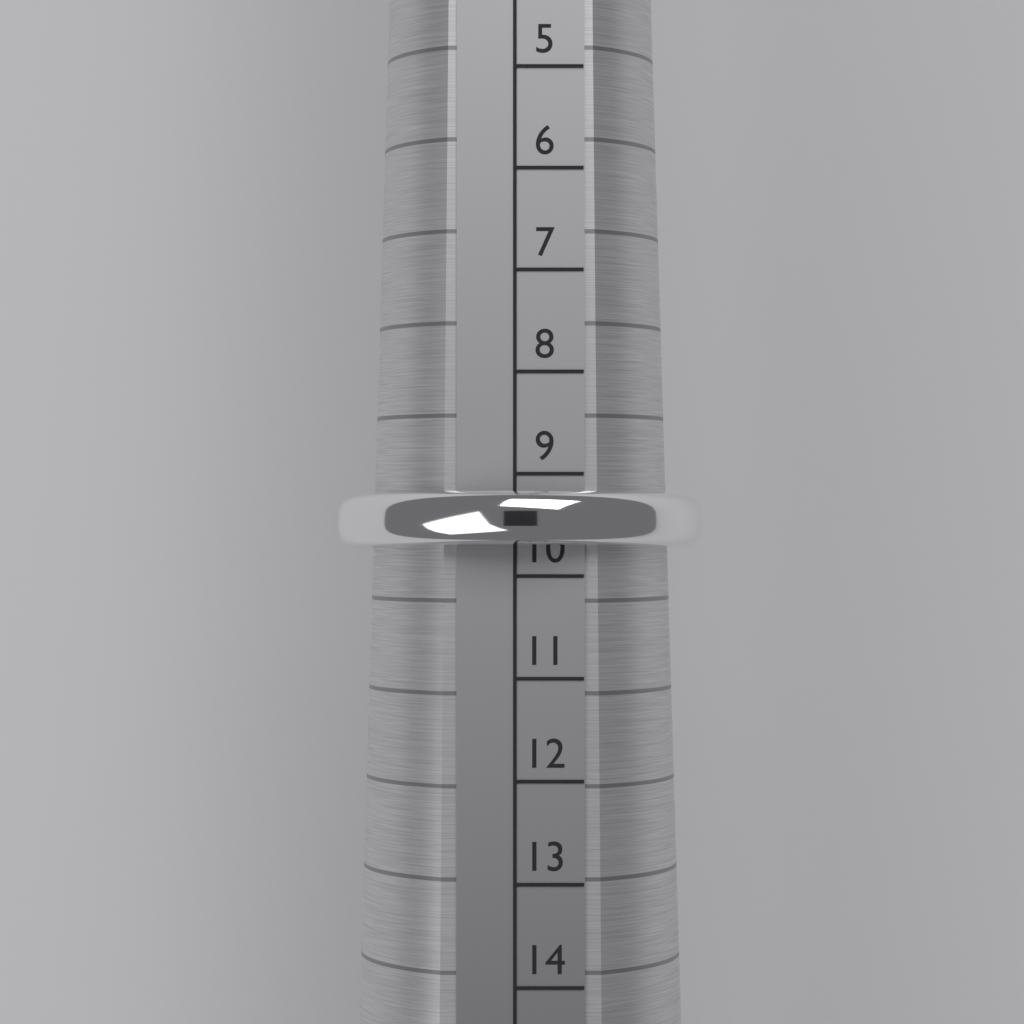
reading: 9.7 (no unit)
